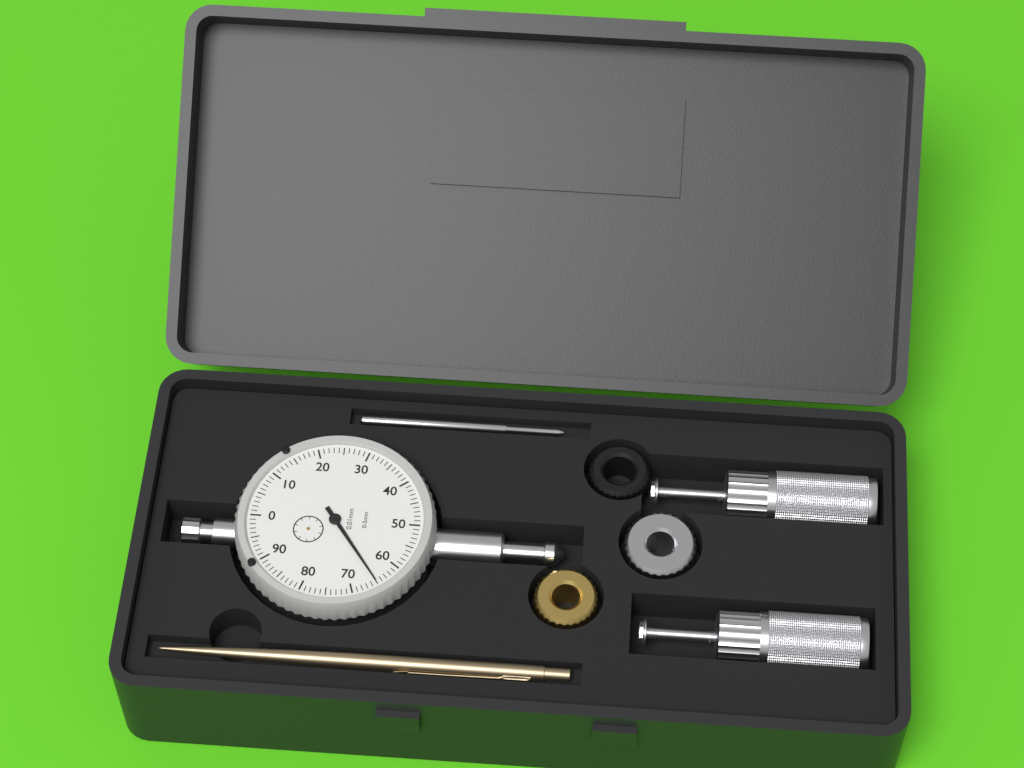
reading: 0.65 mm
